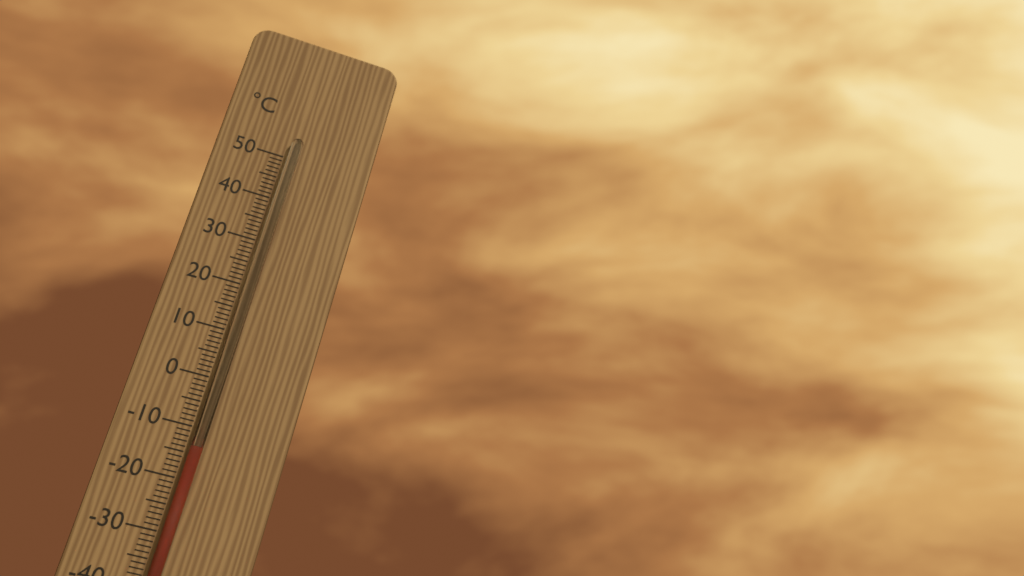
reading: -14 °C
